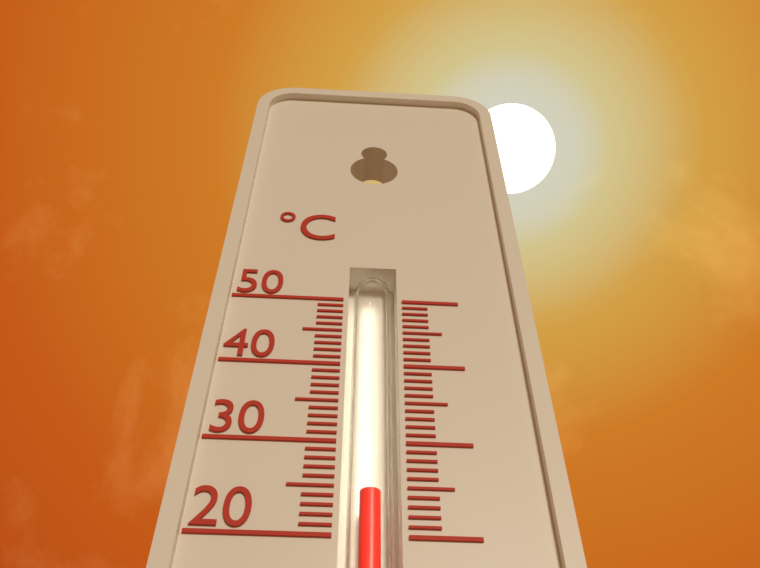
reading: 25 °C
